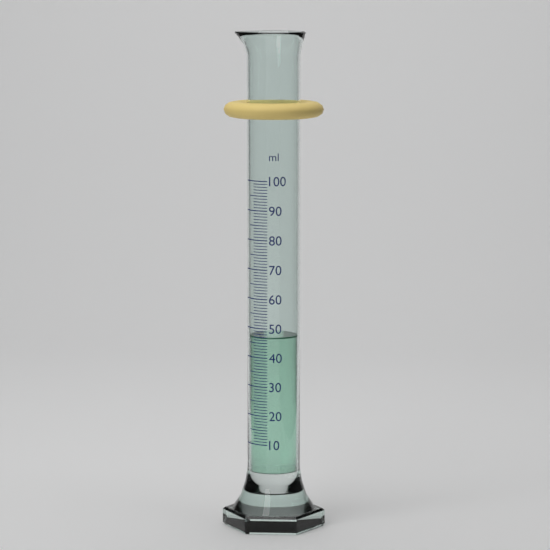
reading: 47 ml
